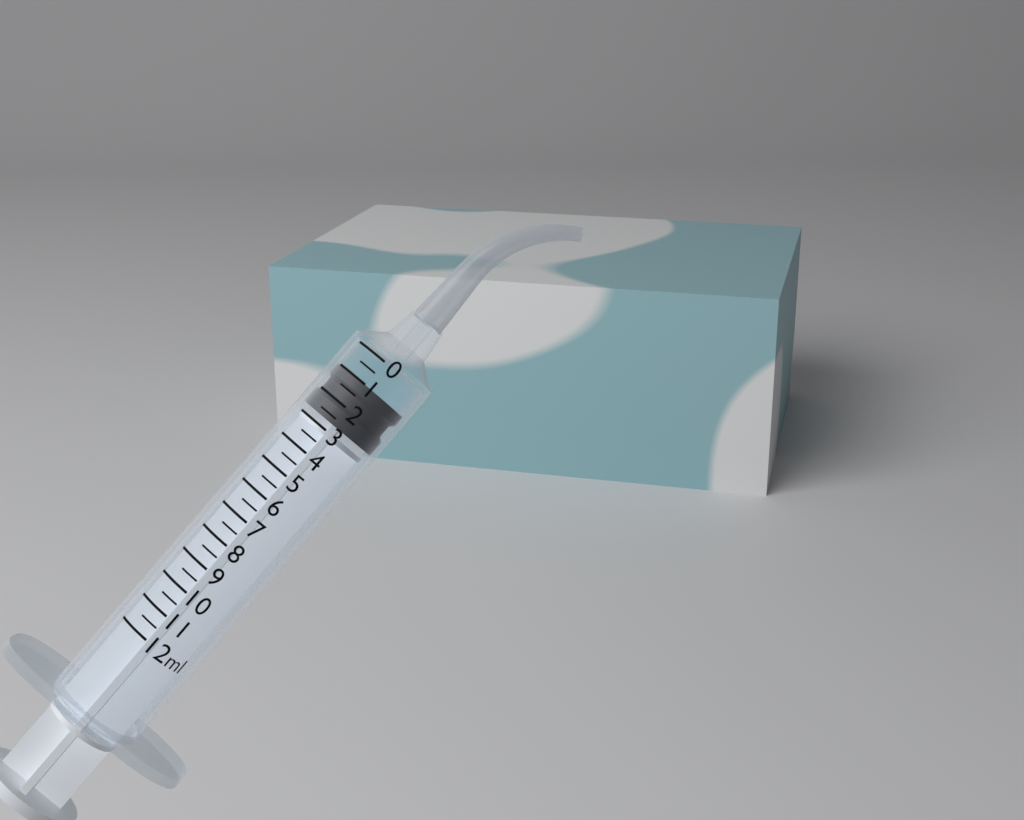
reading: 1.0 ml
